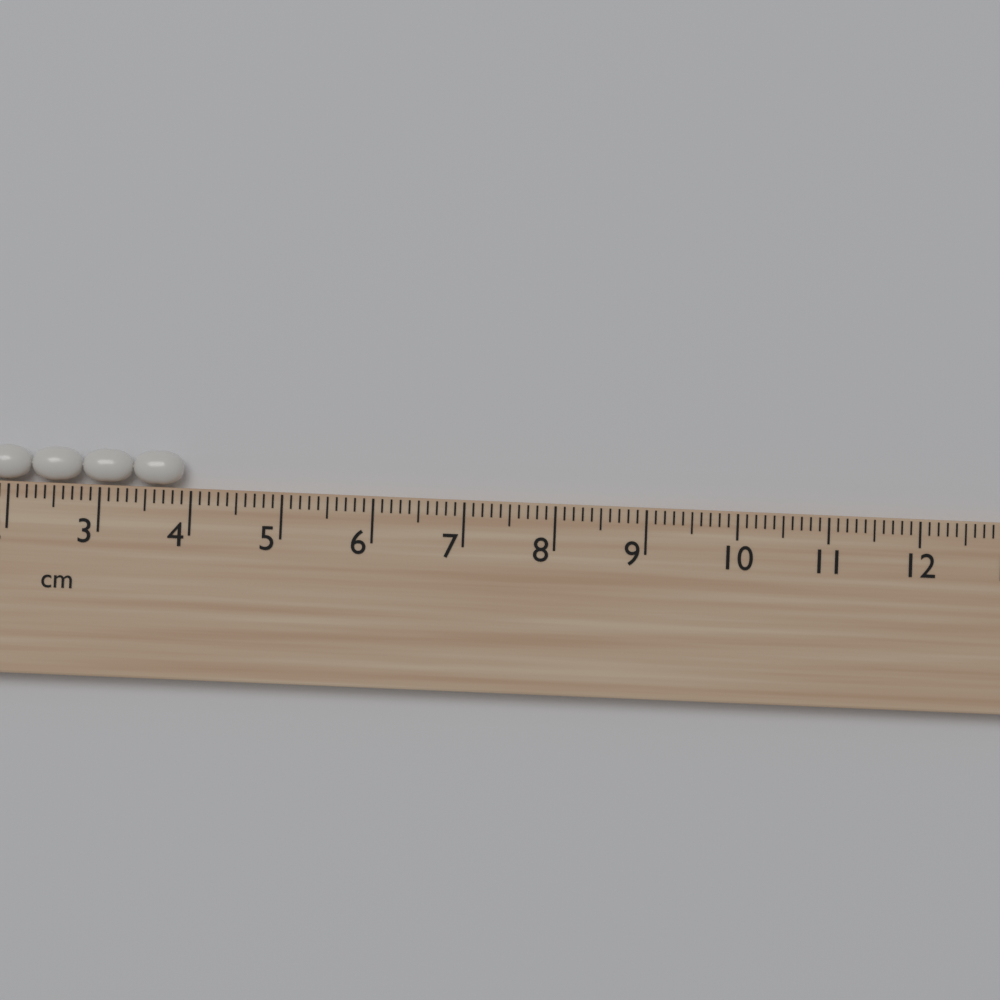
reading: 3.9 cm
